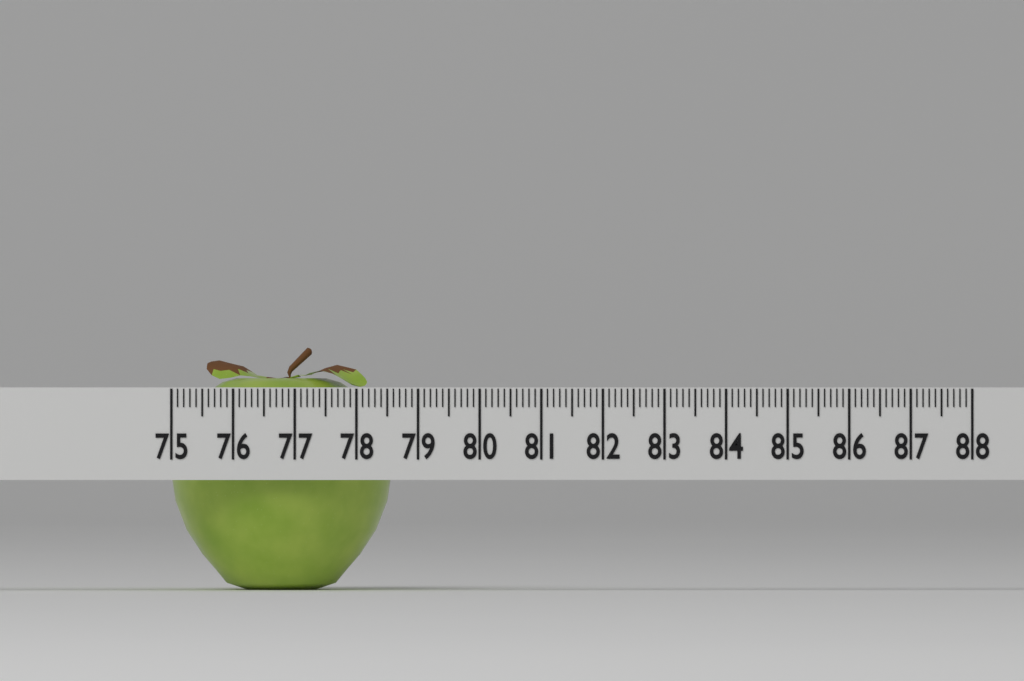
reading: 78.6 (no unit)
